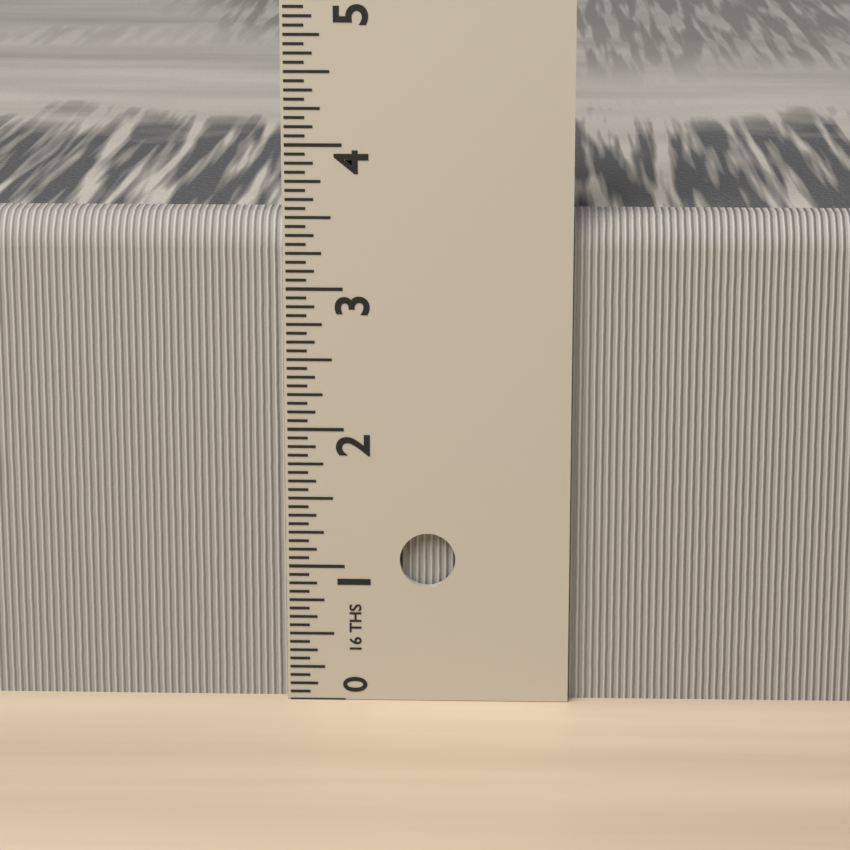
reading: 3.5000 in
